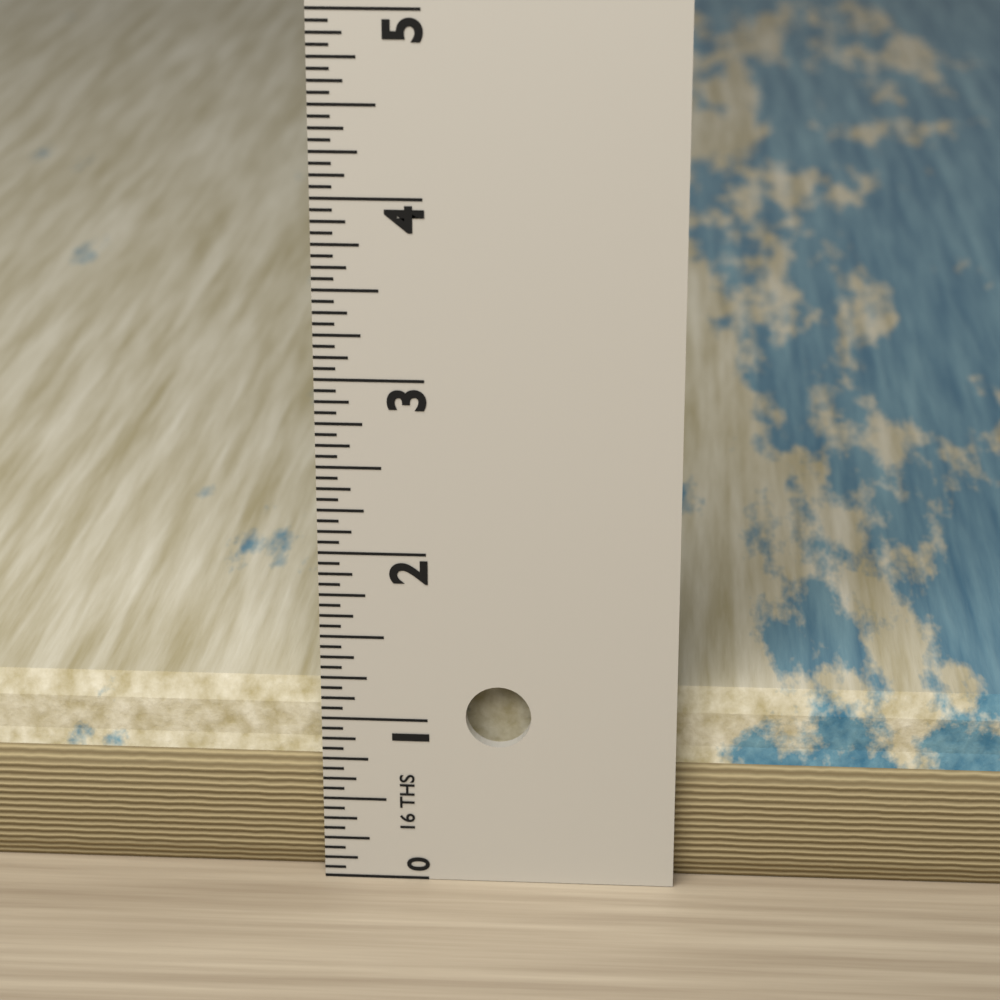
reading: 1.1250 in
